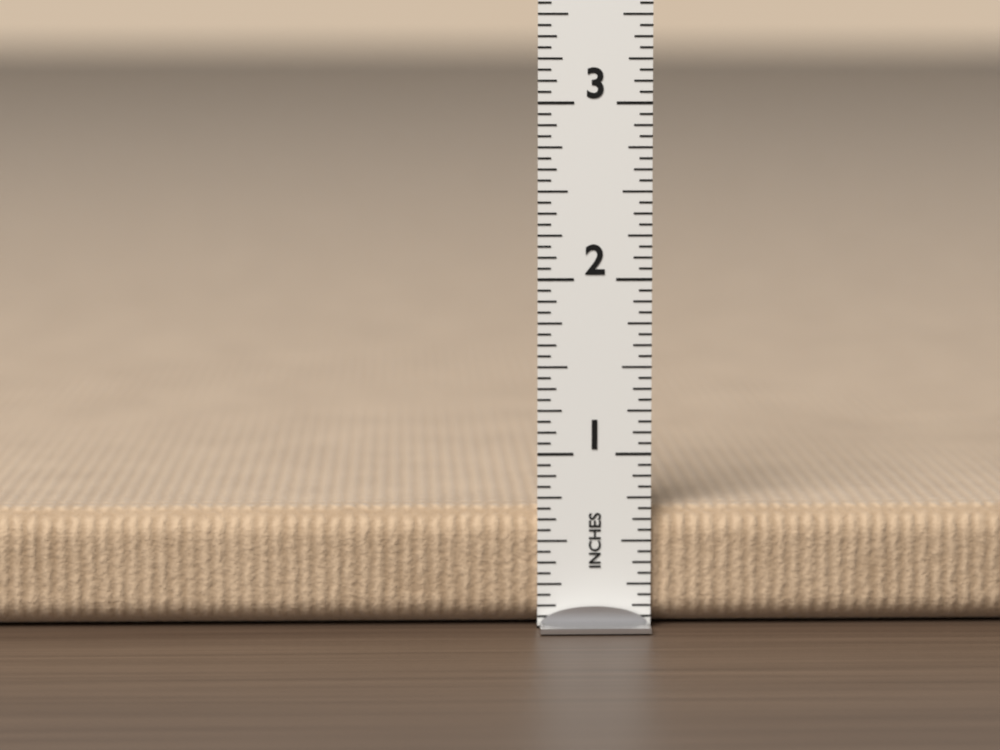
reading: 0.6875 in
